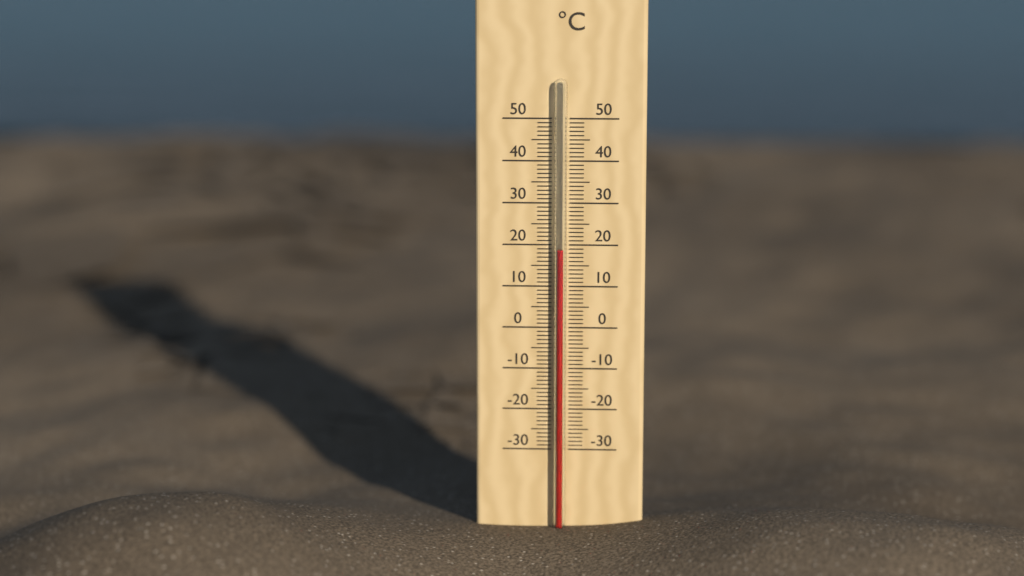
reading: 19 °C
